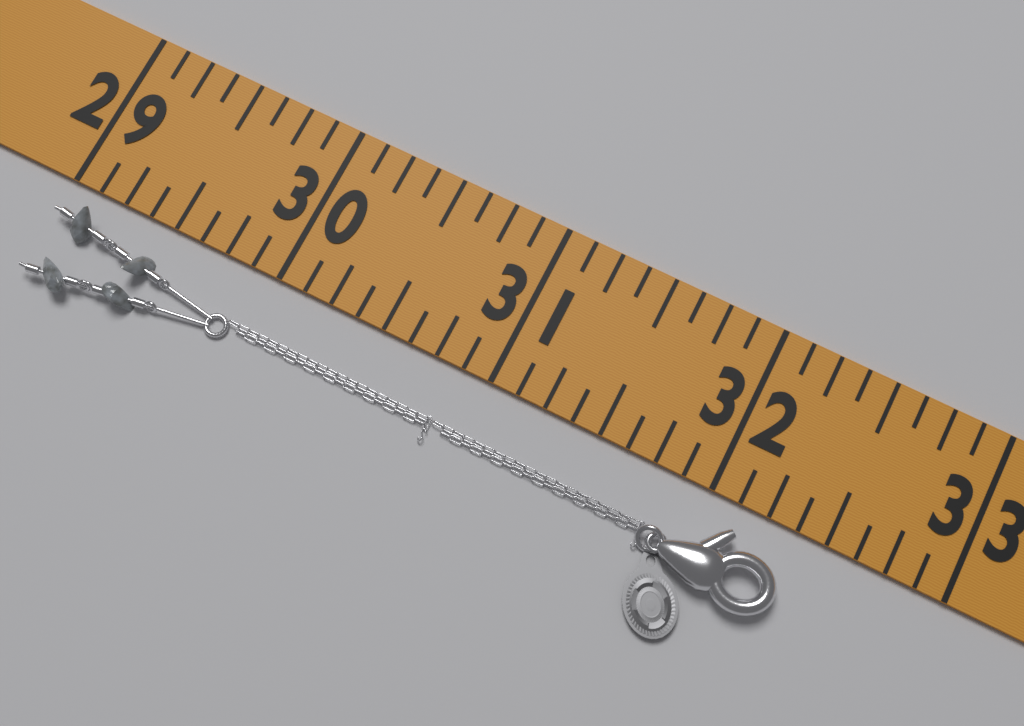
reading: 32.400 (no unit)
